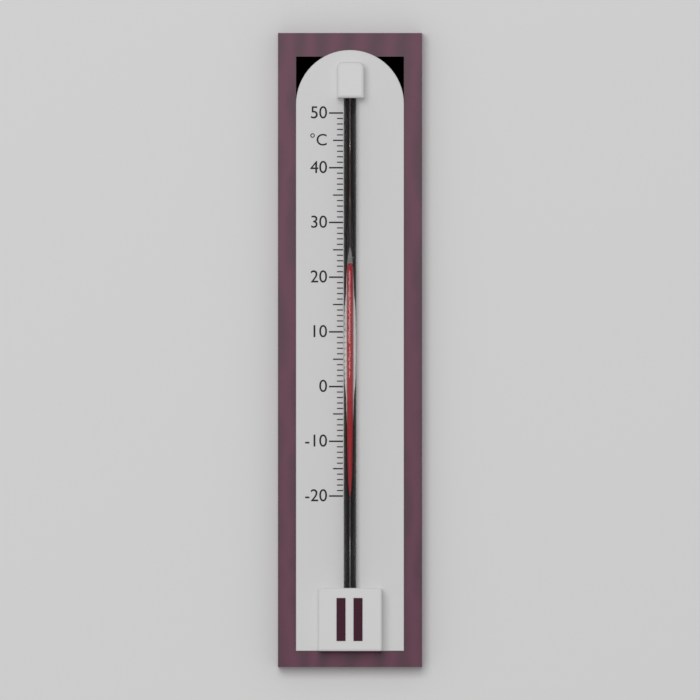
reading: 22 °C
